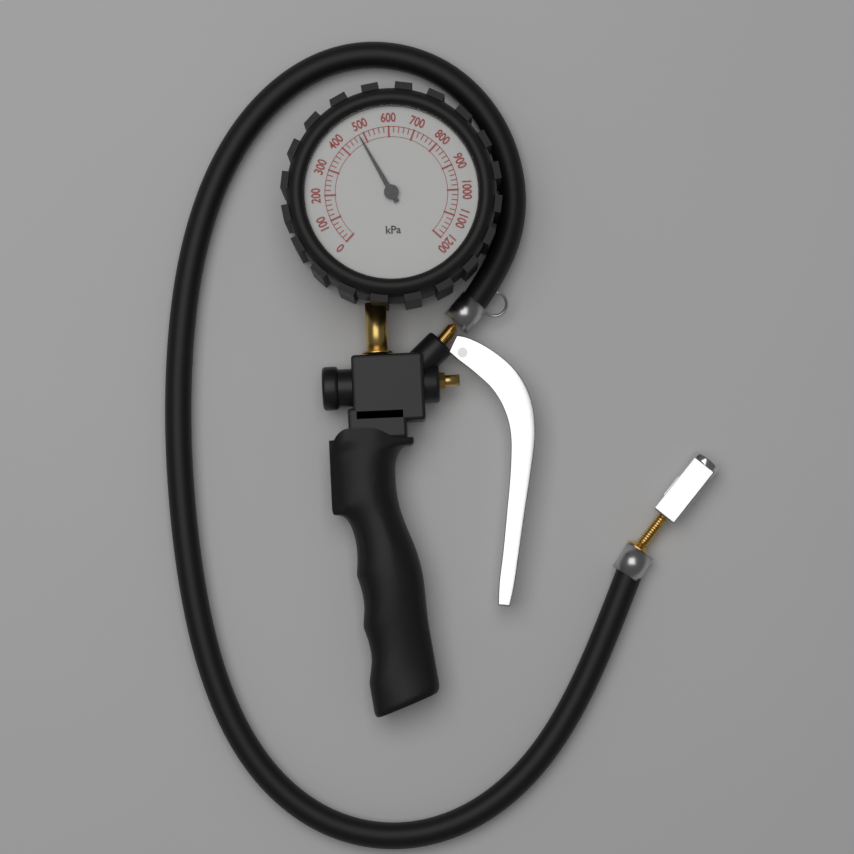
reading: 480 kPa
